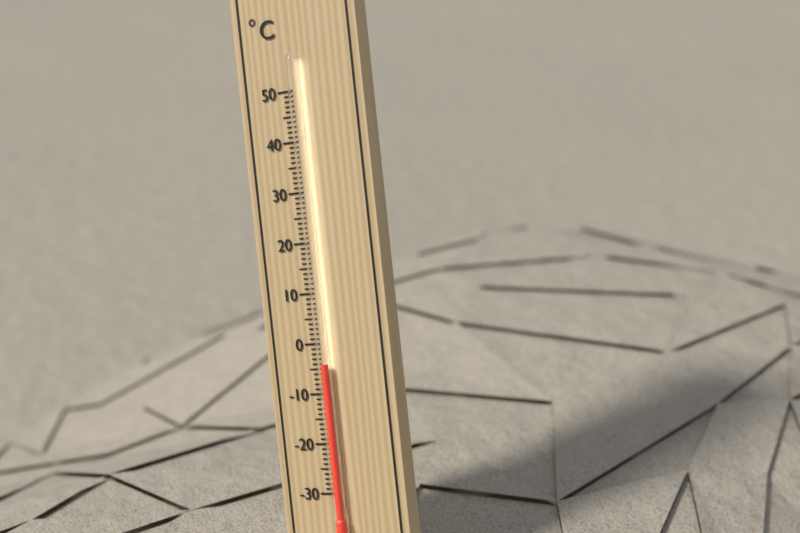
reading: -4 °C
